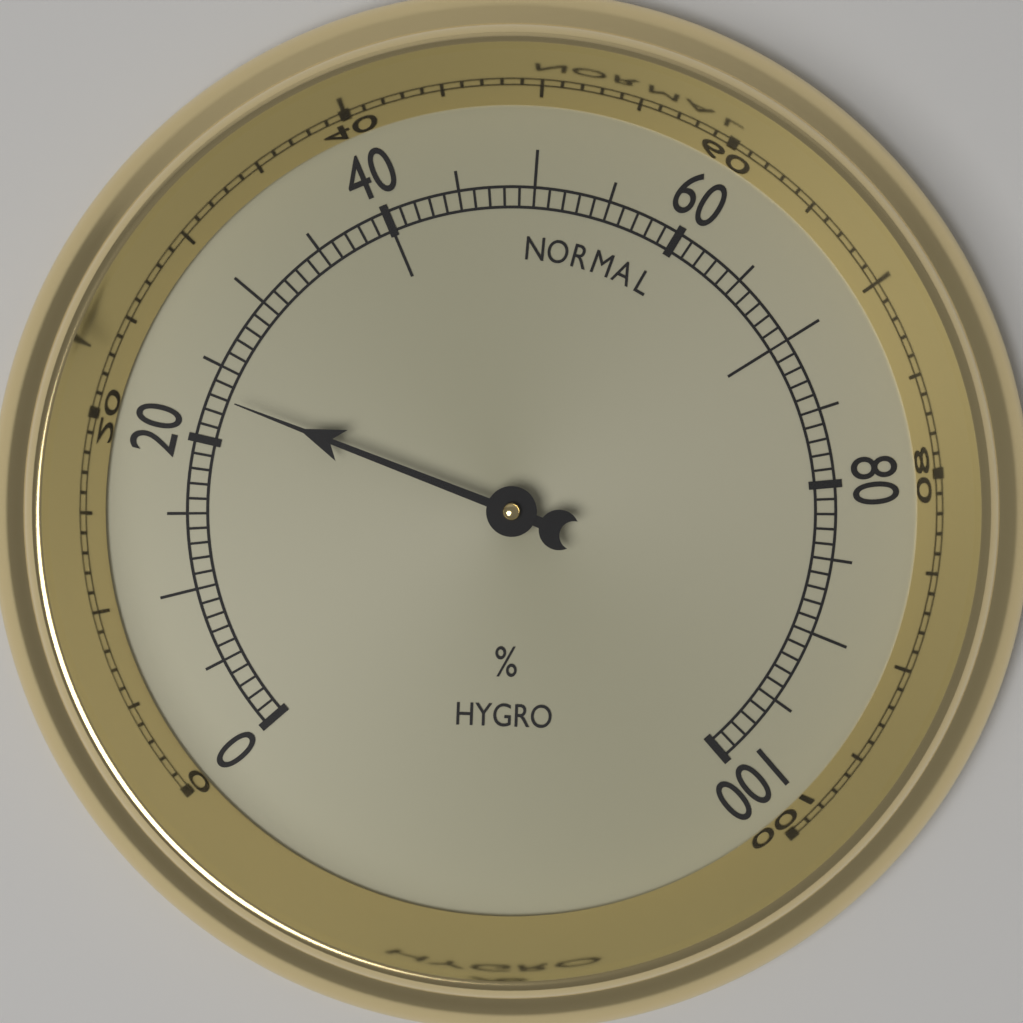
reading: 23 %
